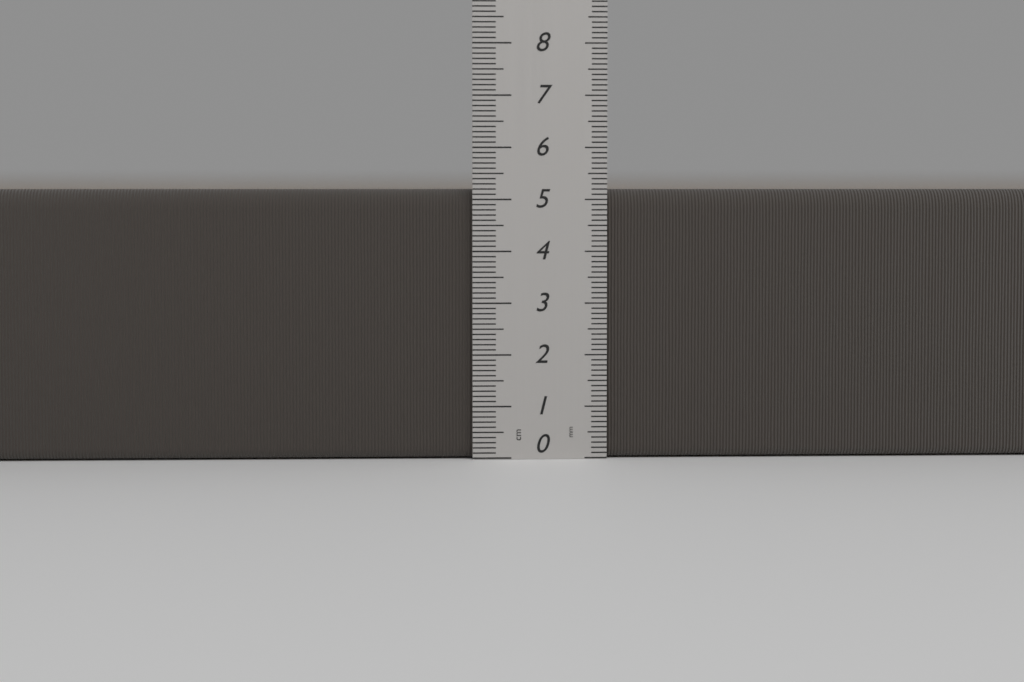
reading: 5.2 cm
